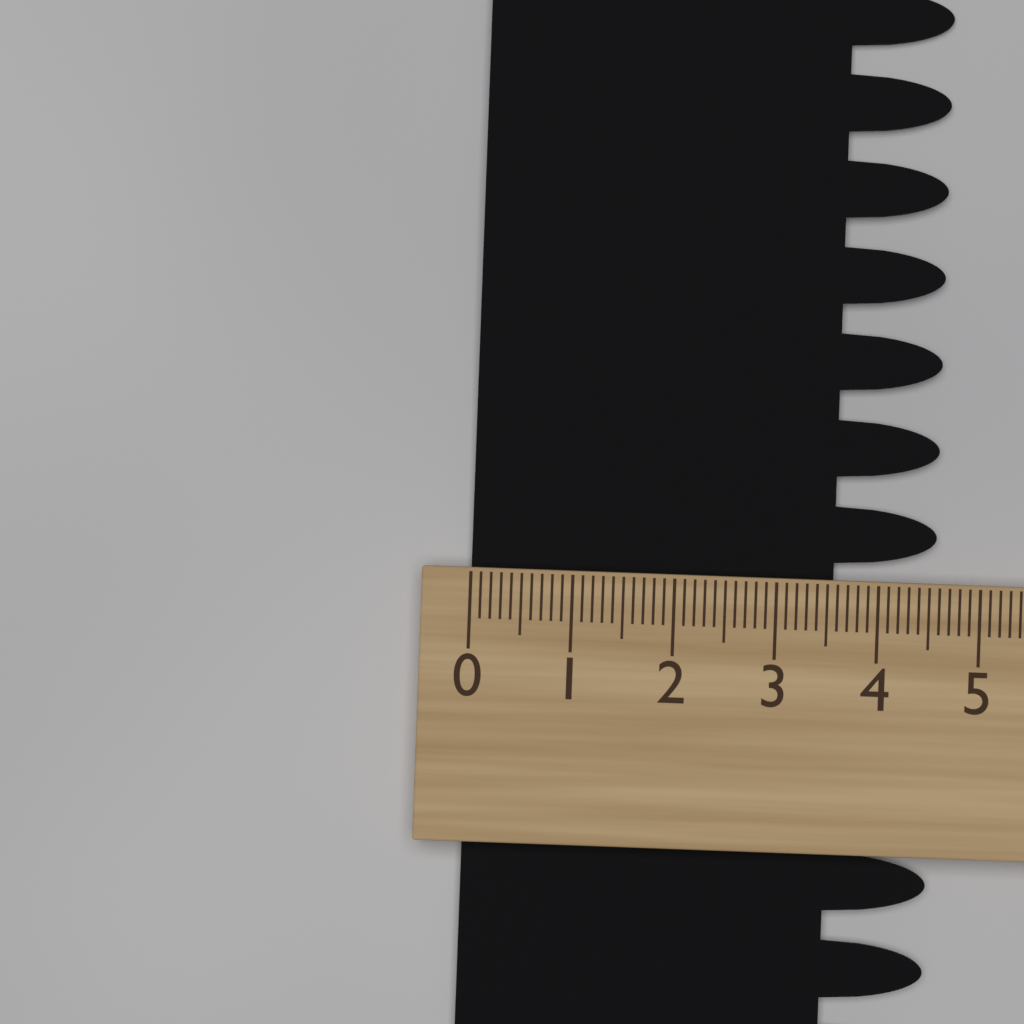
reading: 4.6 (no unit)
